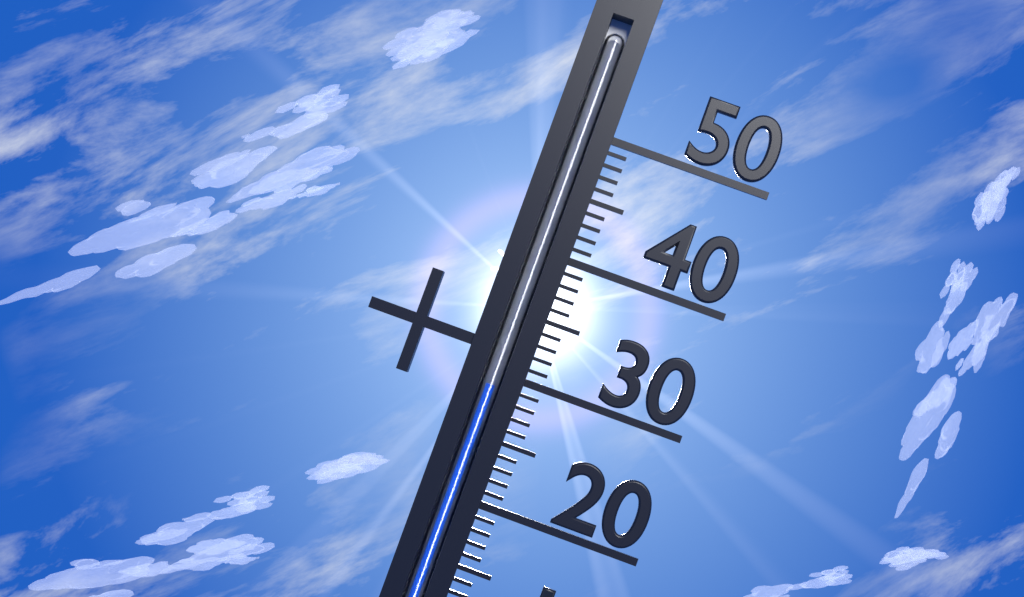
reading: 29 °C
